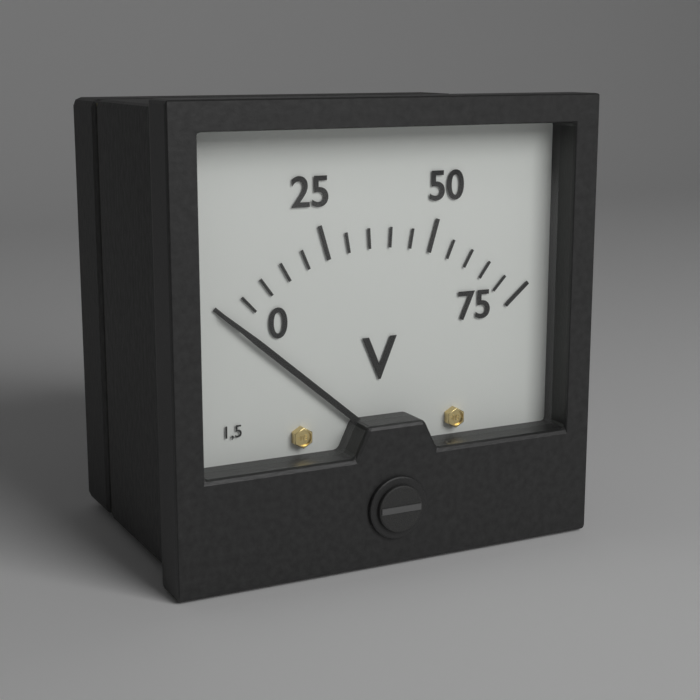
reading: 0 V
